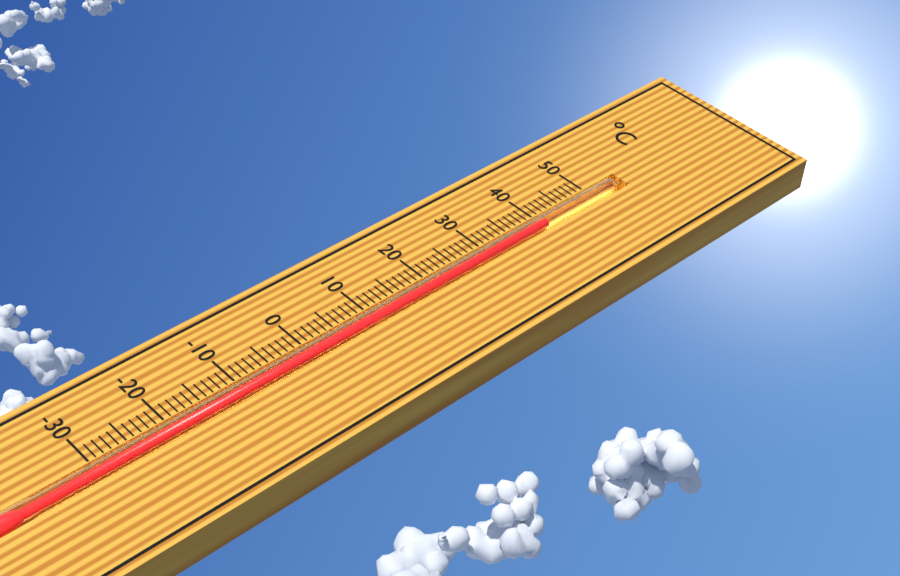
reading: 41 °C
